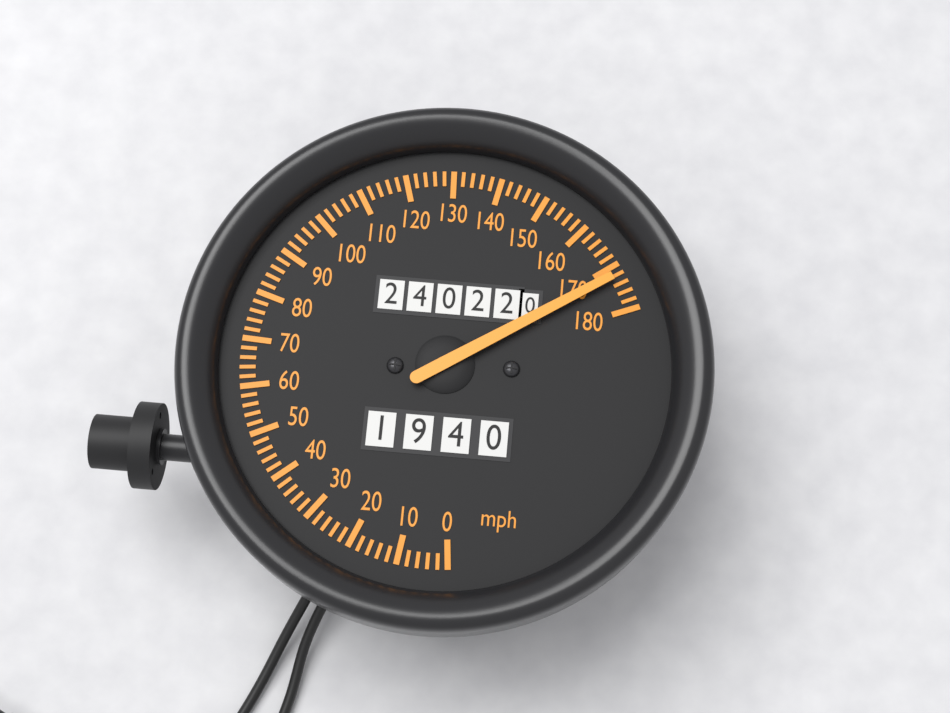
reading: 172 mph
